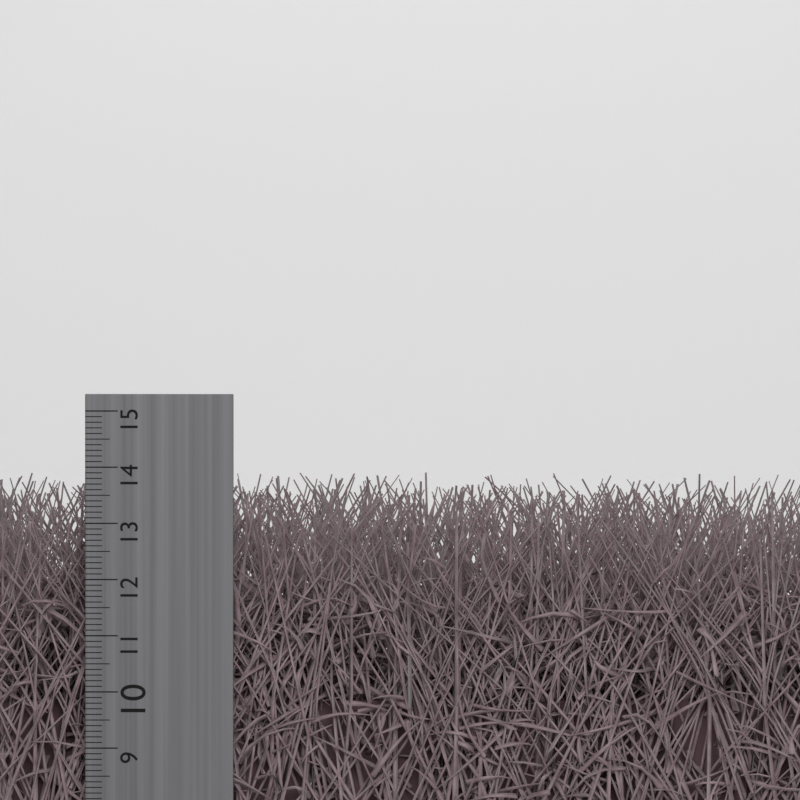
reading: 13.6 cm
